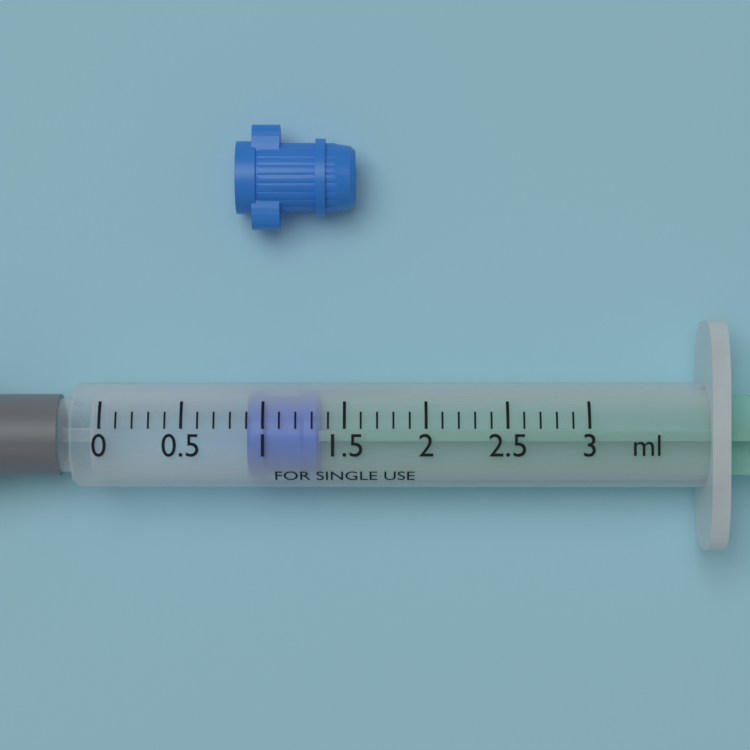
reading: 0.9 ml
